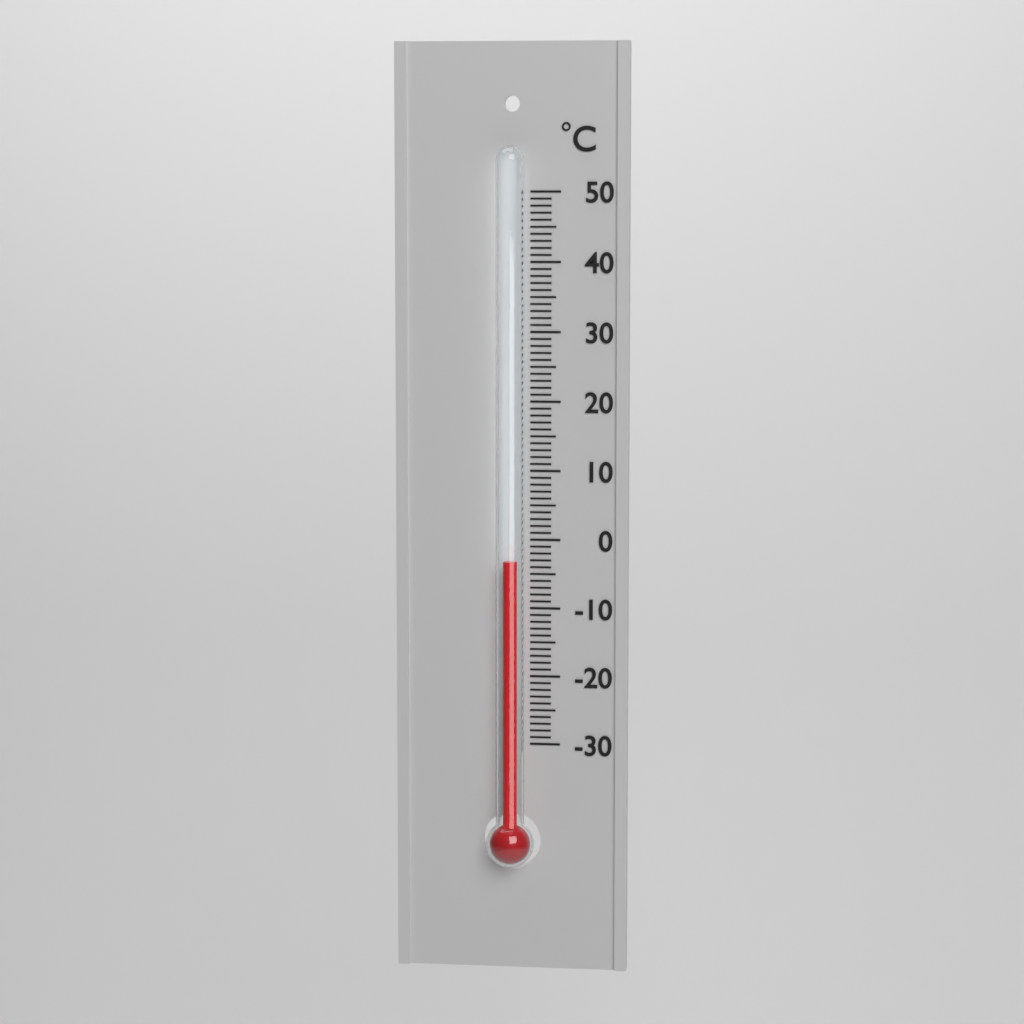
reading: -3 °C
